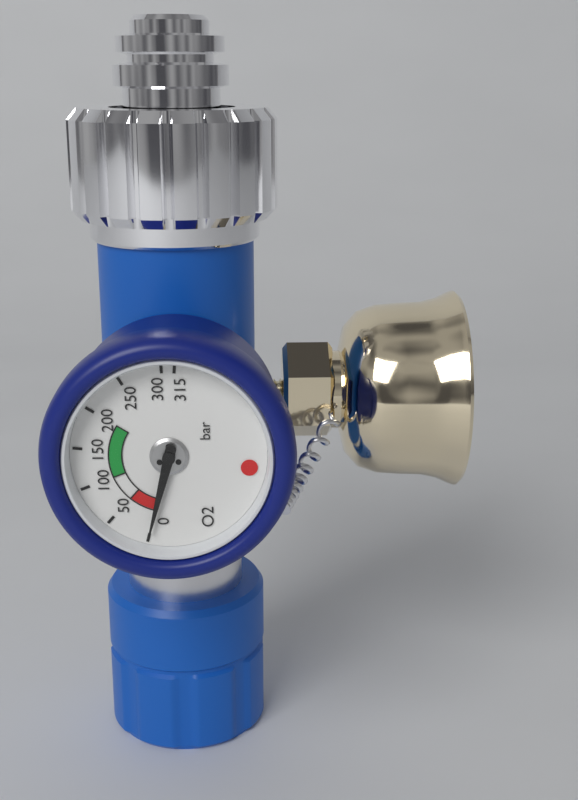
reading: 0 bar
